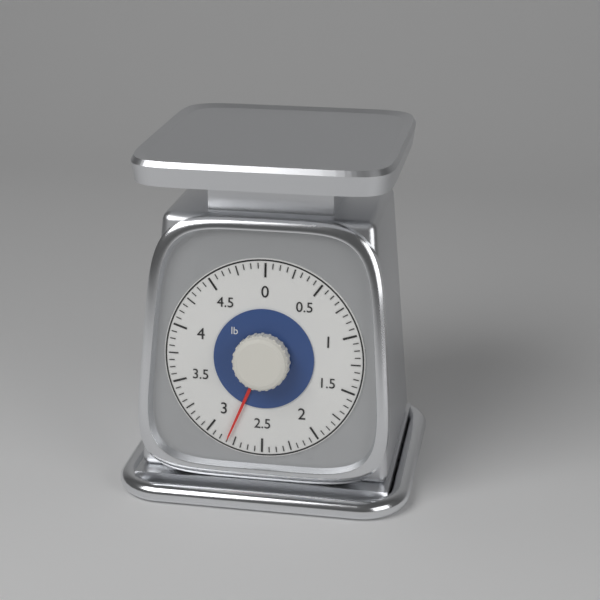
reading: 2.8125 lb
